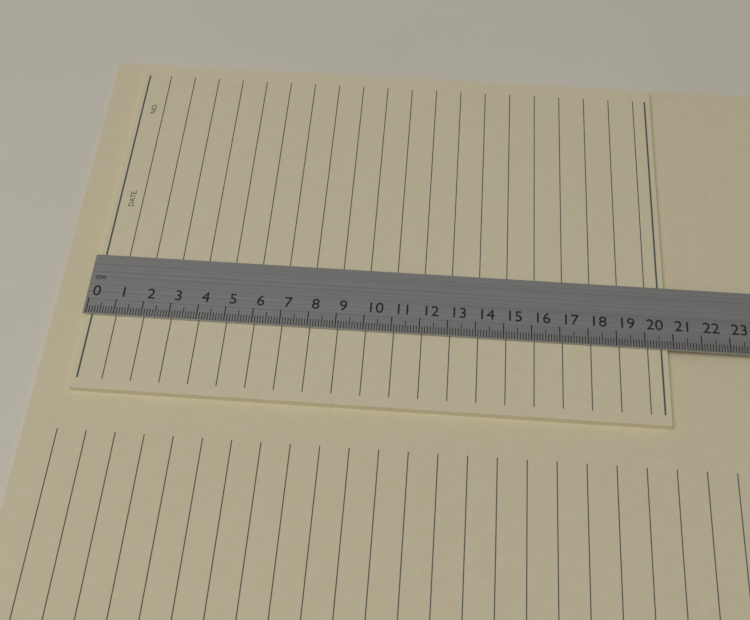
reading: 20.8 cm
